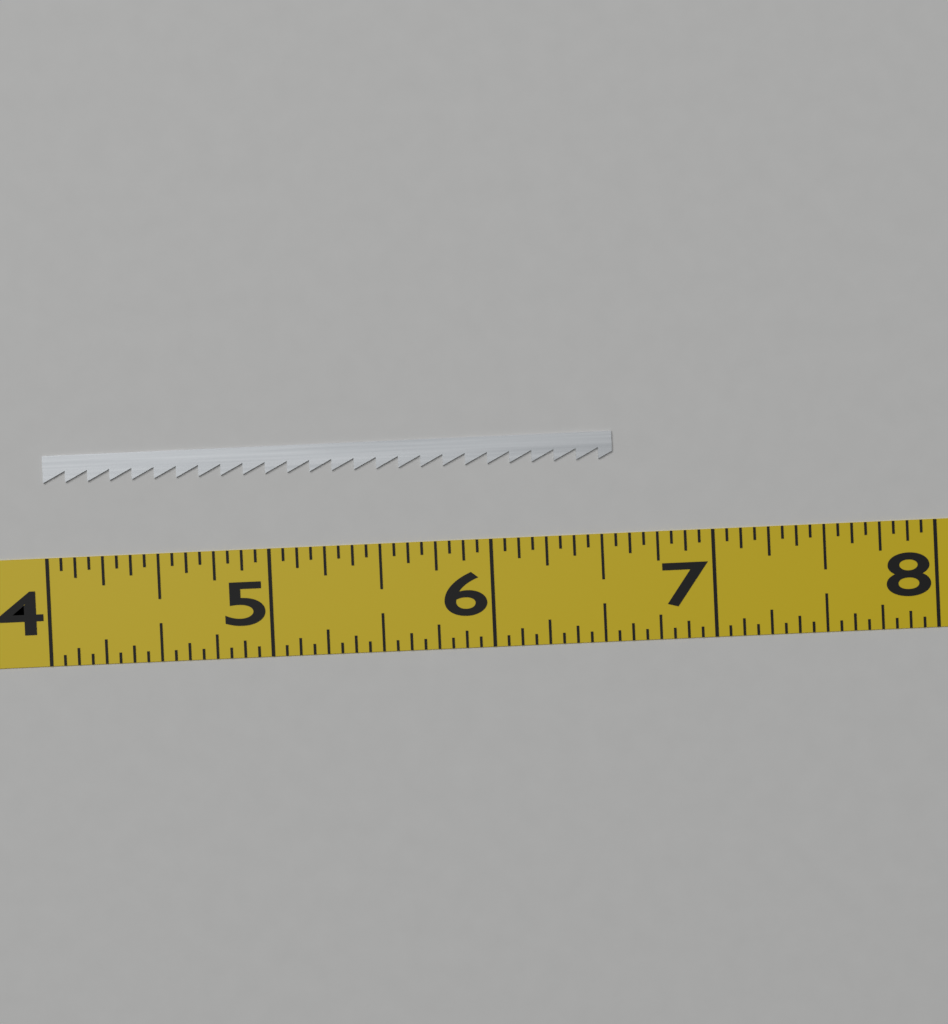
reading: 6.5625 (no unit)
